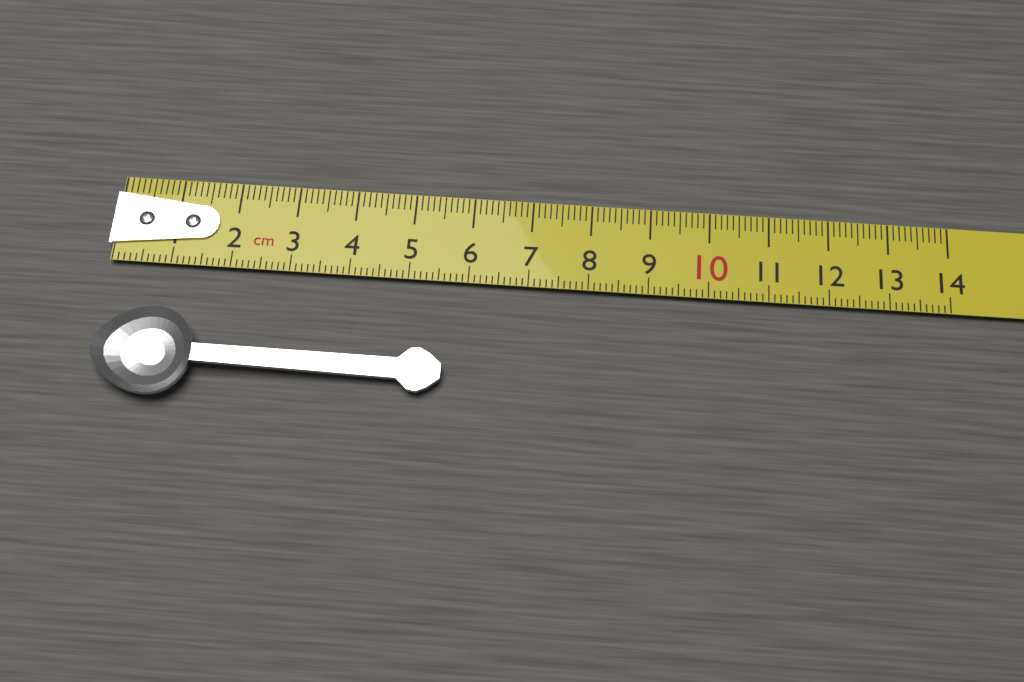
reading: 5.7 cm
